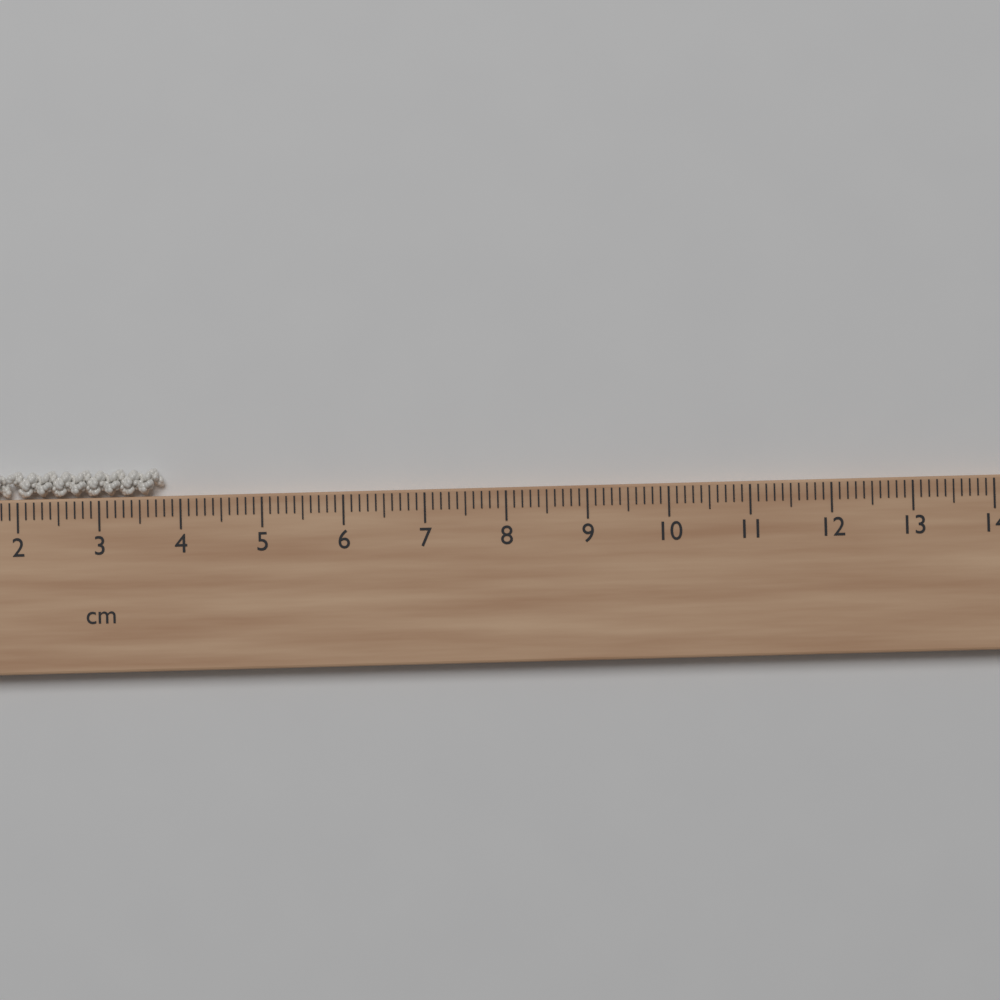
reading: 3.8 cm
